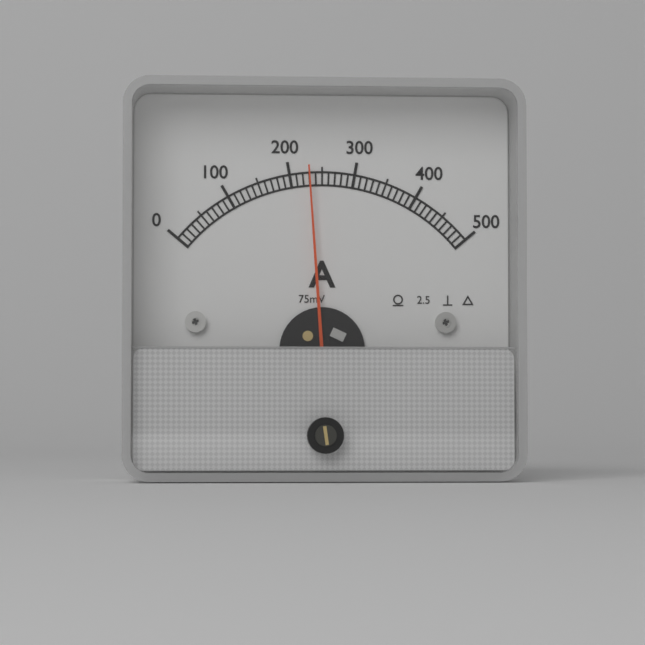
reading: 230 A
